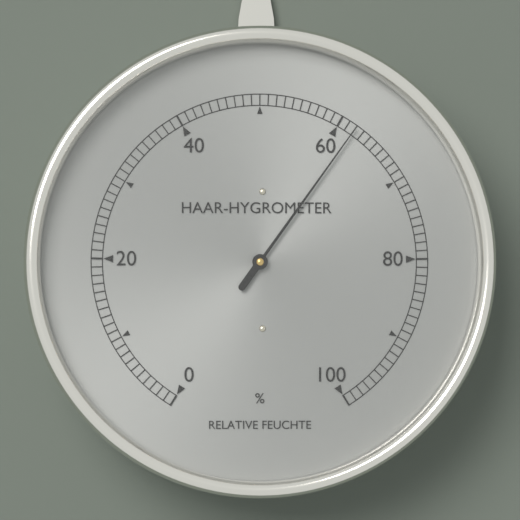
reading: 62 %
